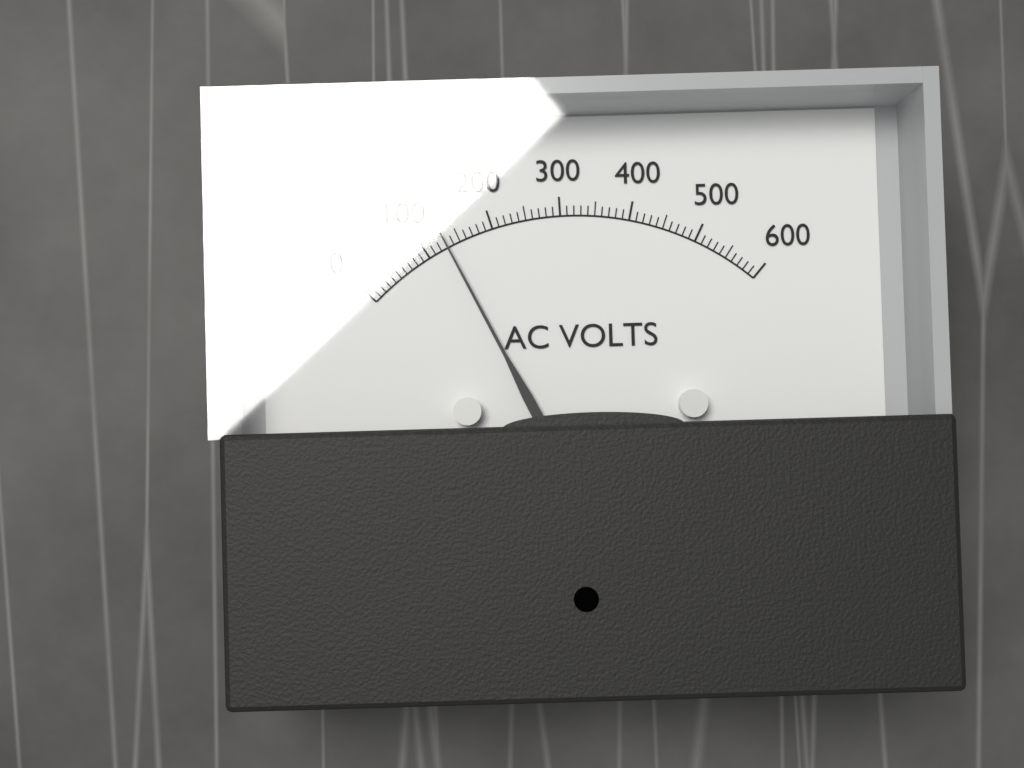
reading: 130 V
